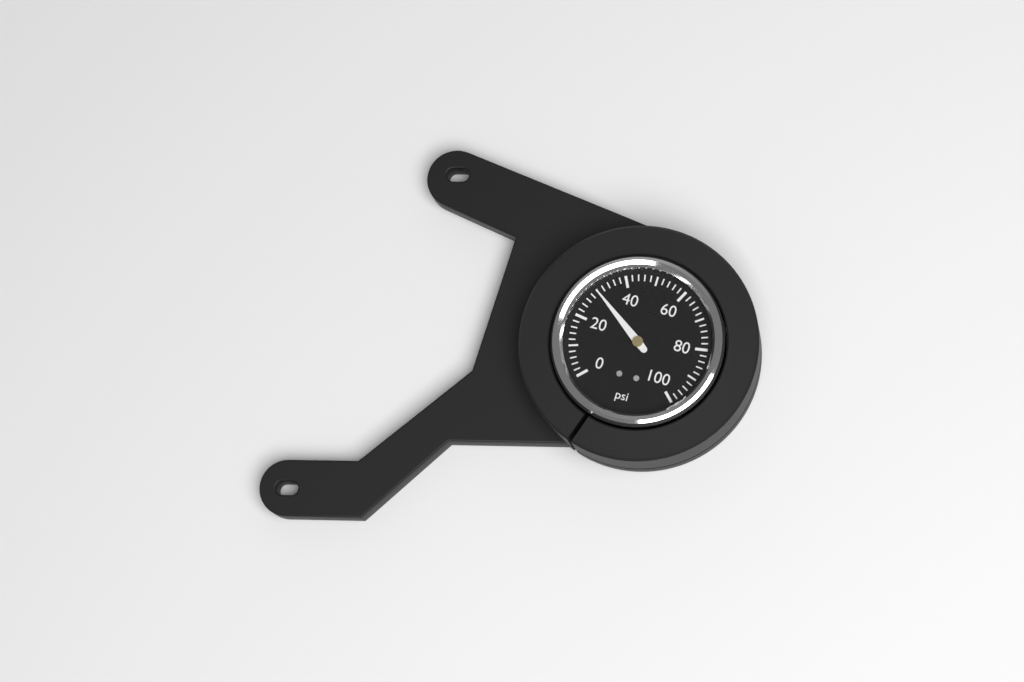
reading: 30 psi
